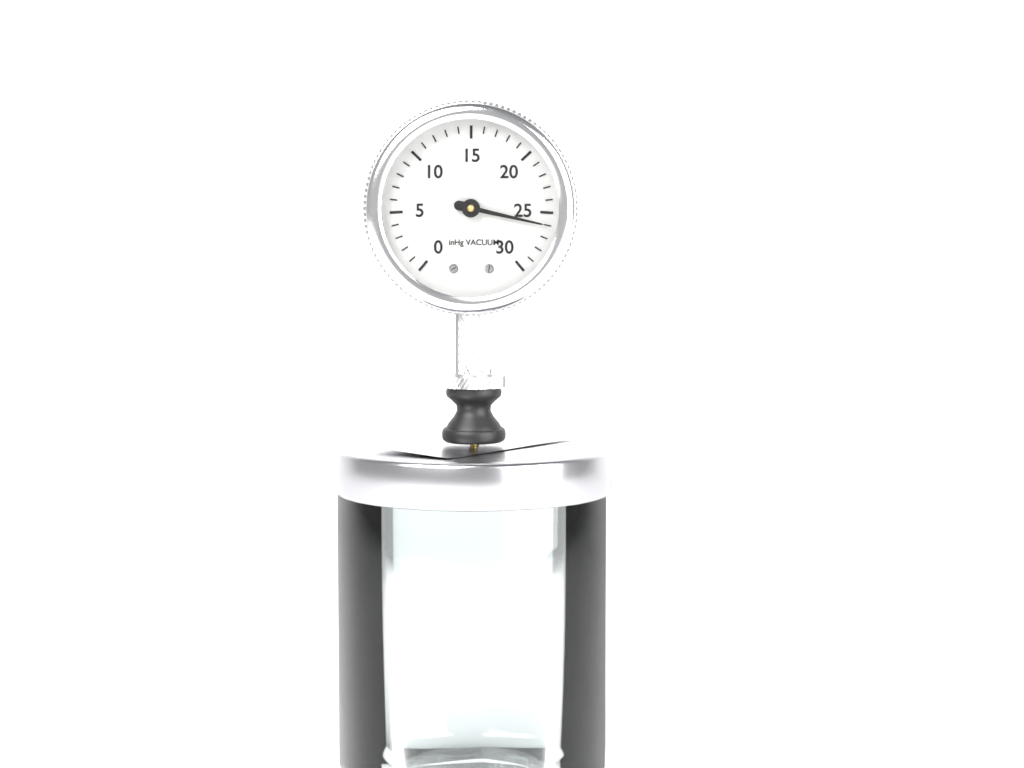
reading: 26 inHg
